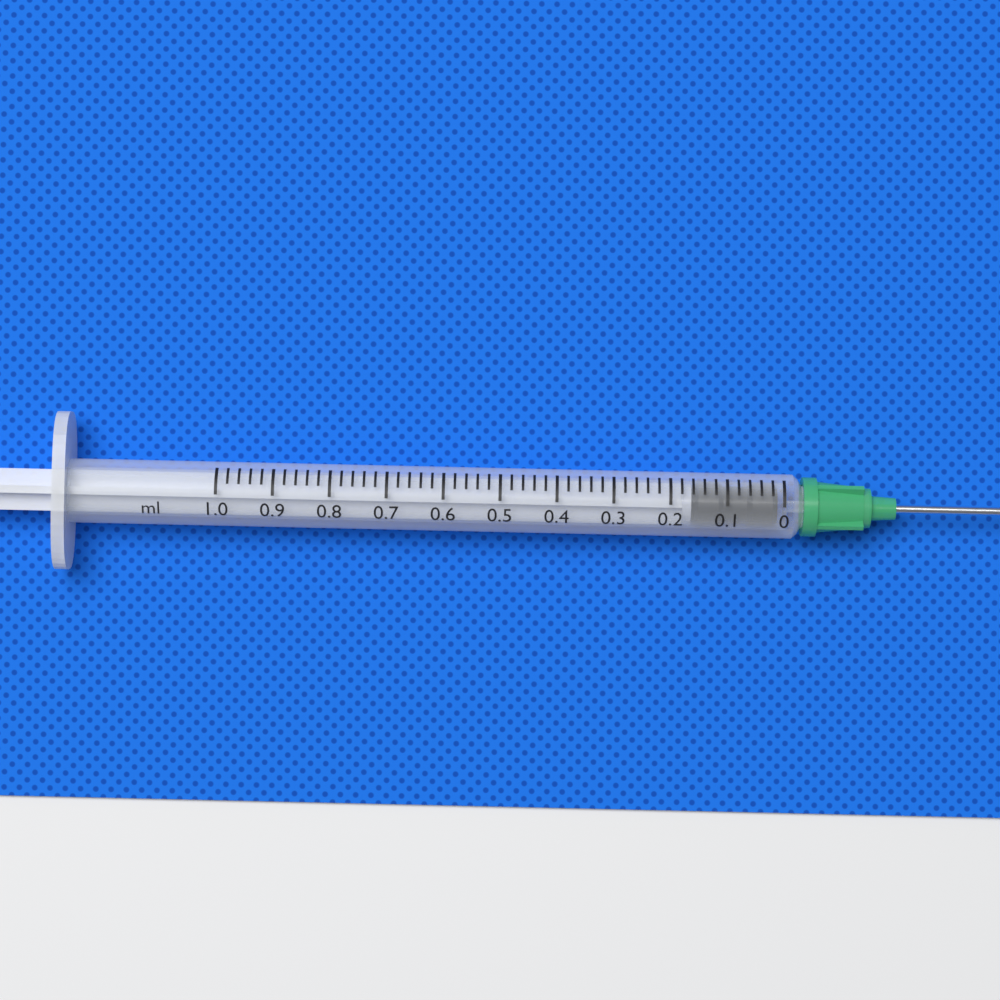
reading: 0.01 ml
